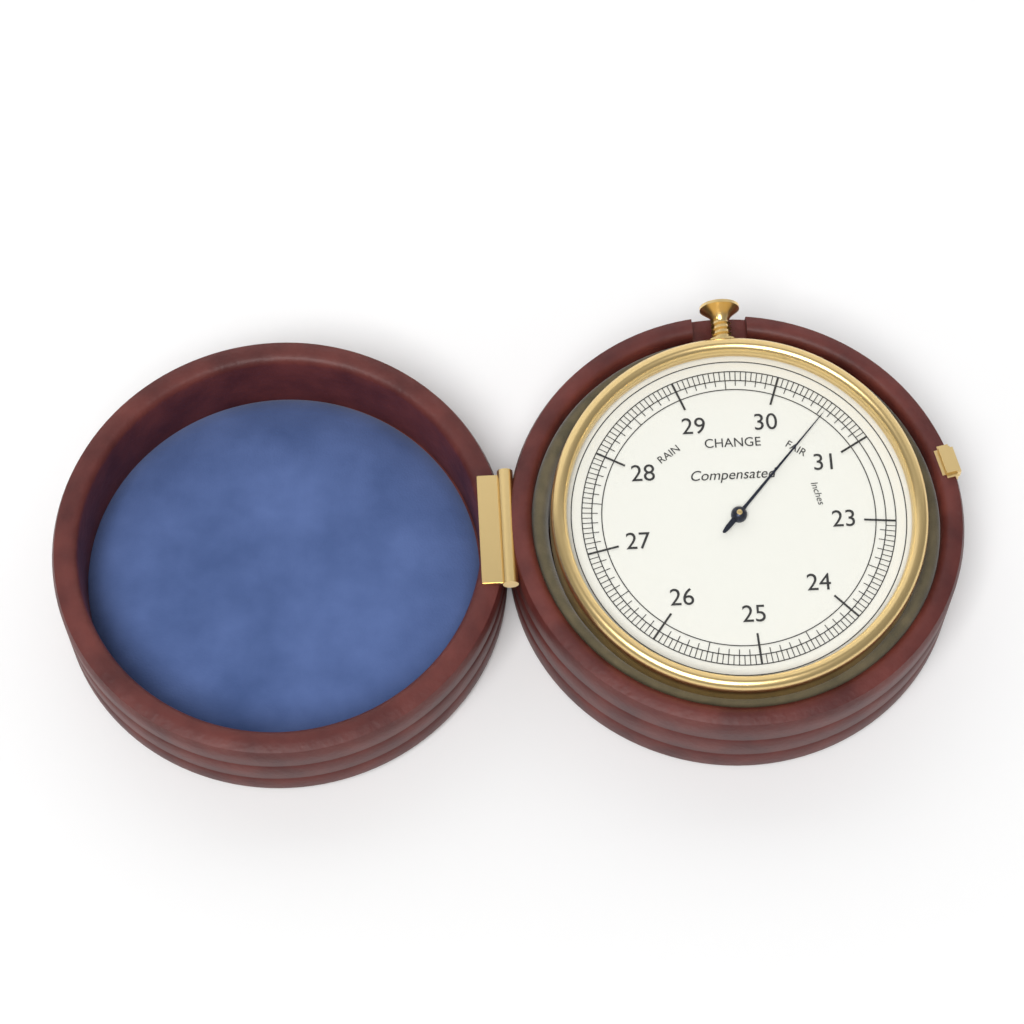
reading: 30.55 inches
